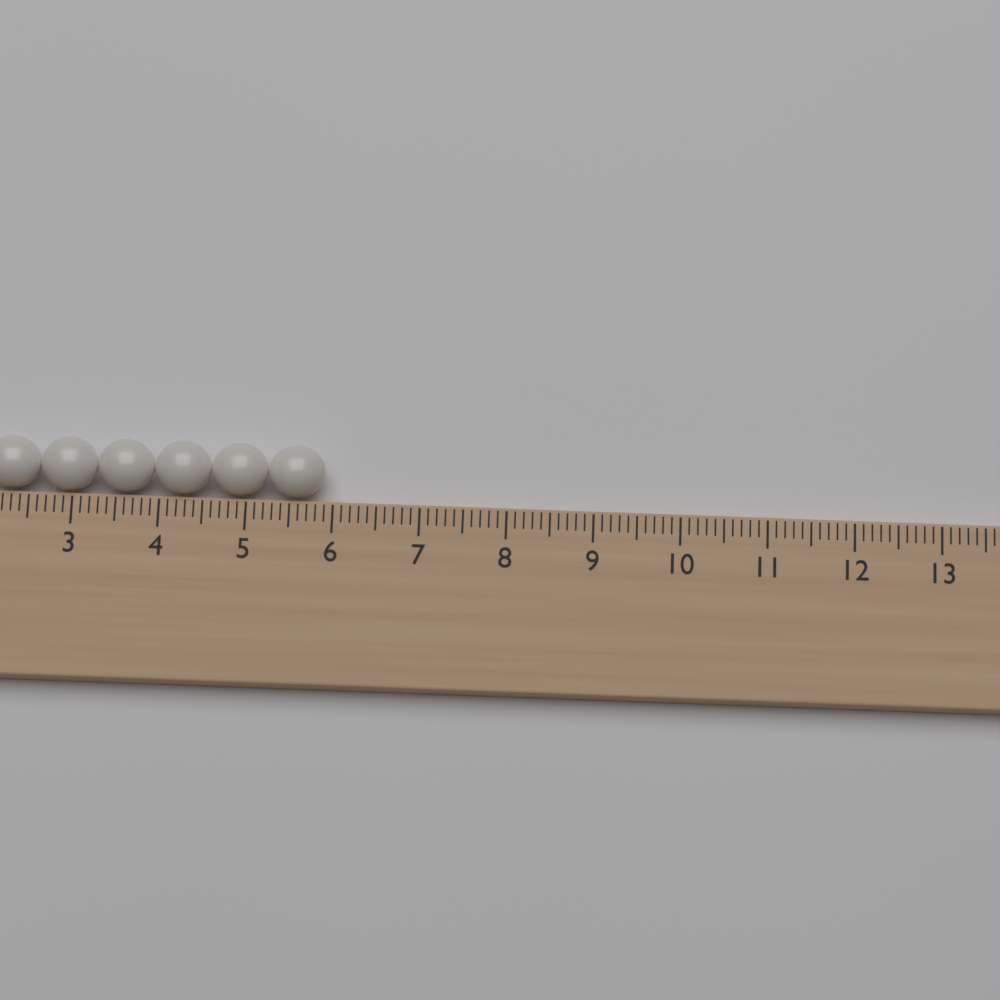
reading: 5.9 (no unit)
